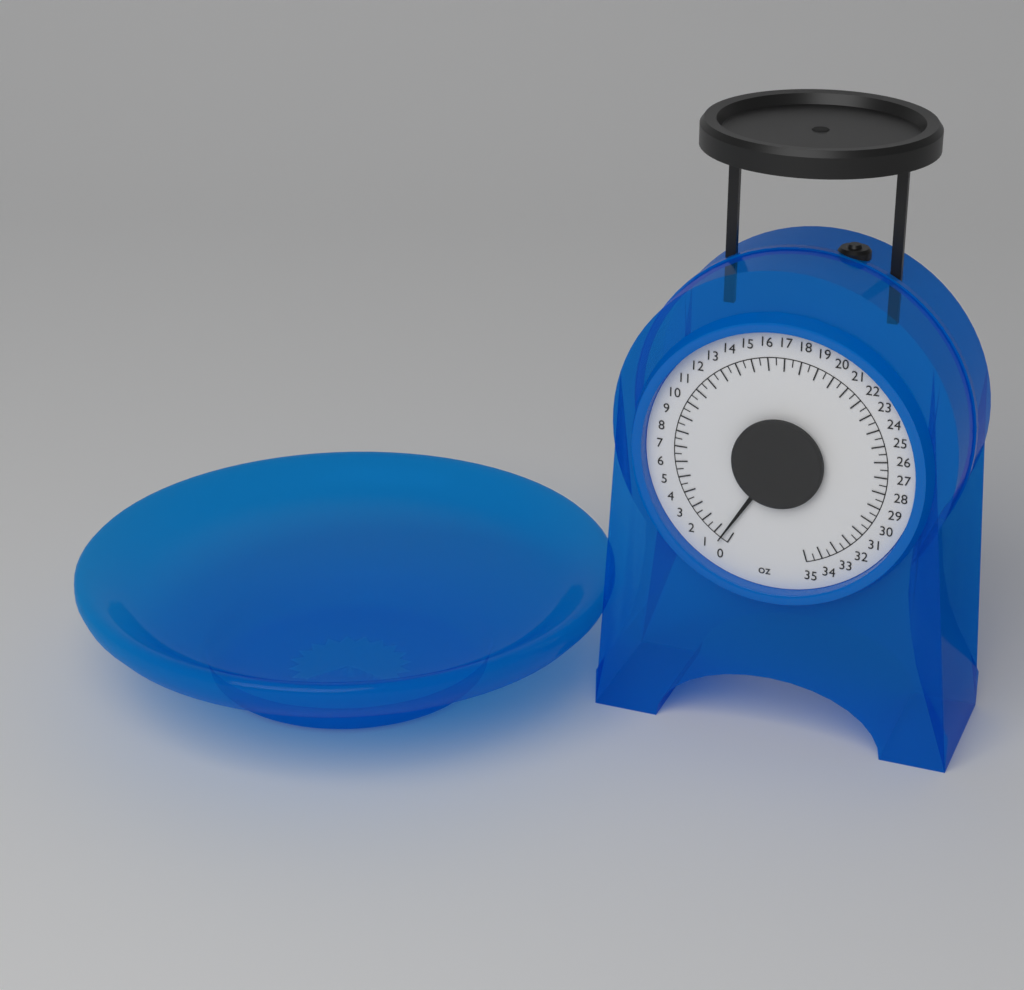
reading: 0.5 oz
